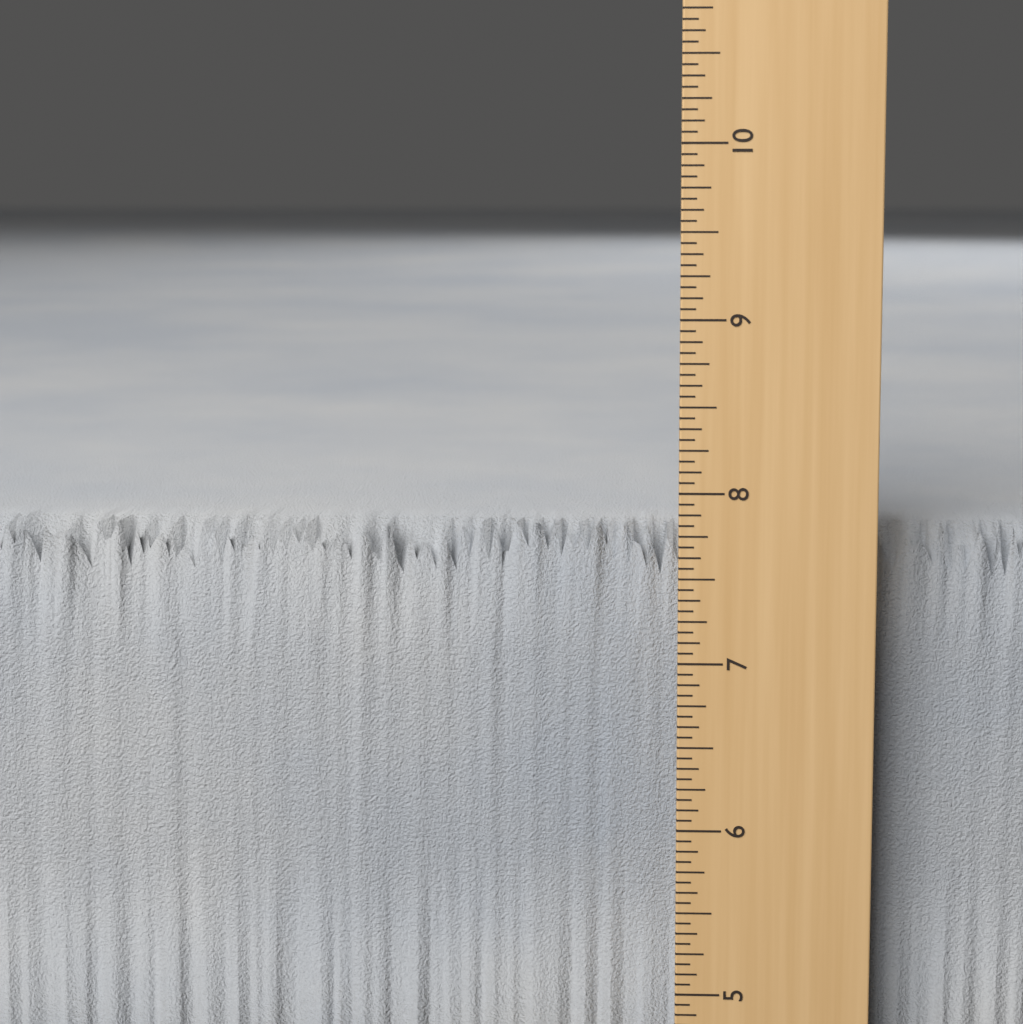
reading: 7.7500 in
